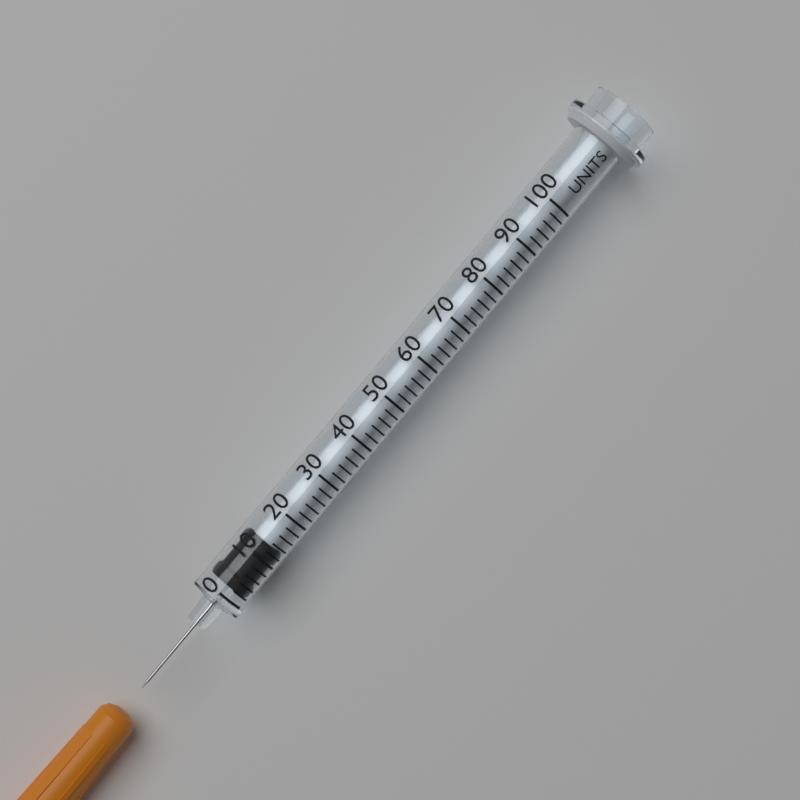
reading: 2 units
